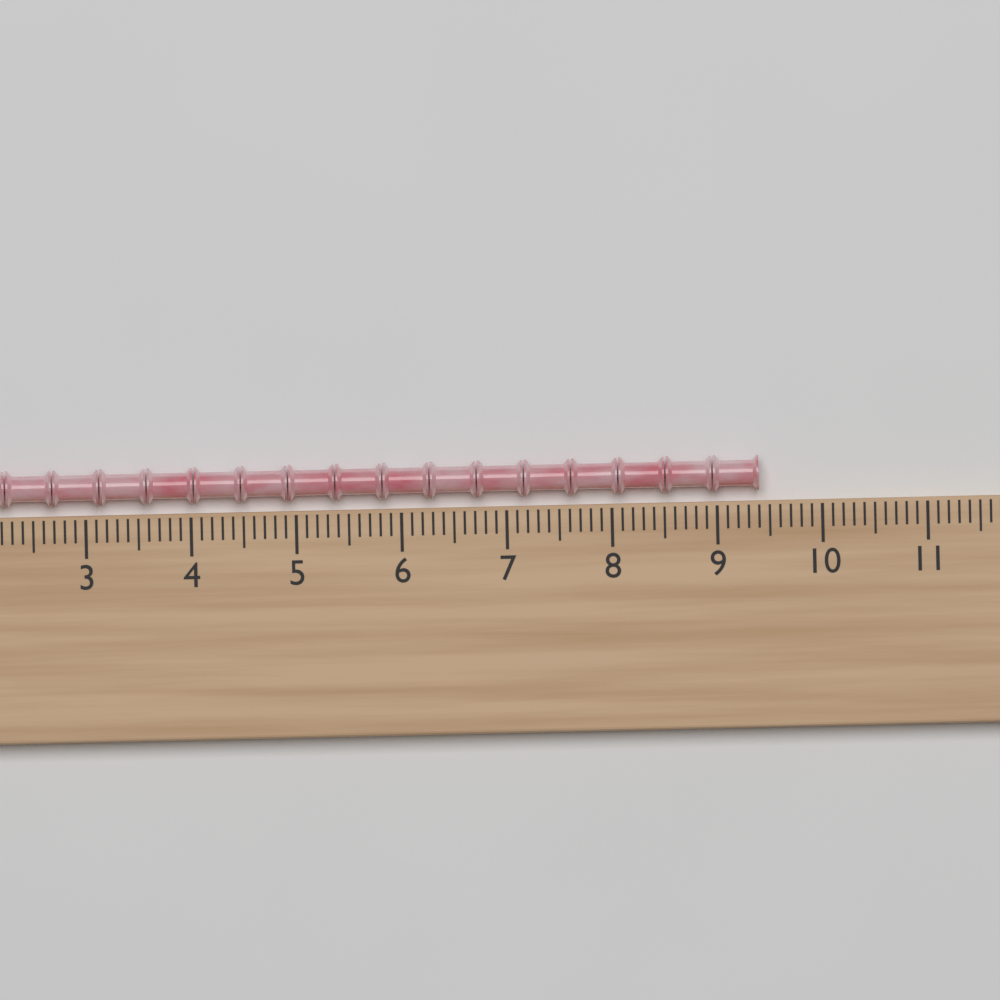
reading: 9.4 (no unit)
